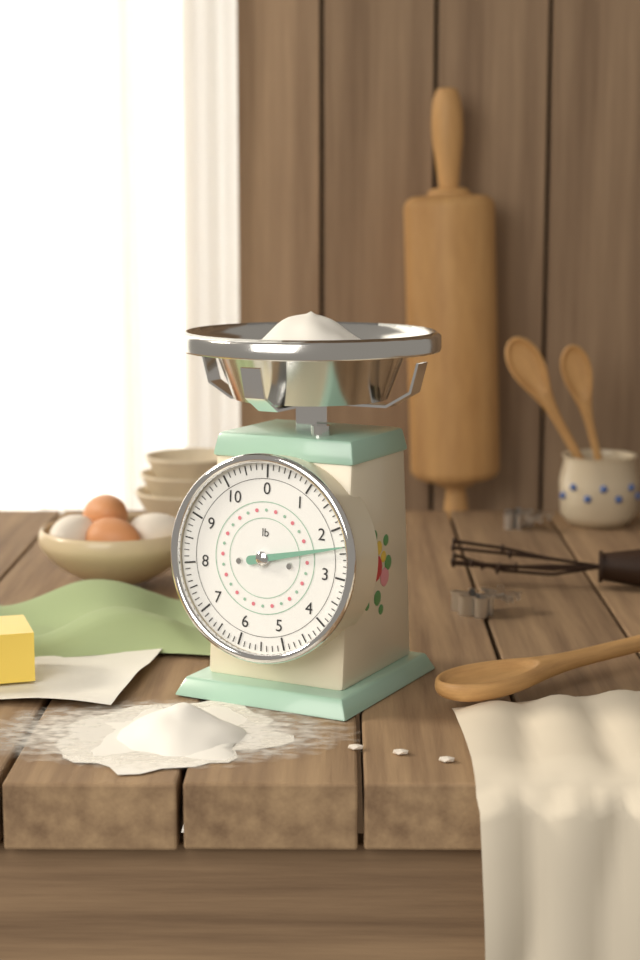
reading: 2.375 lb
